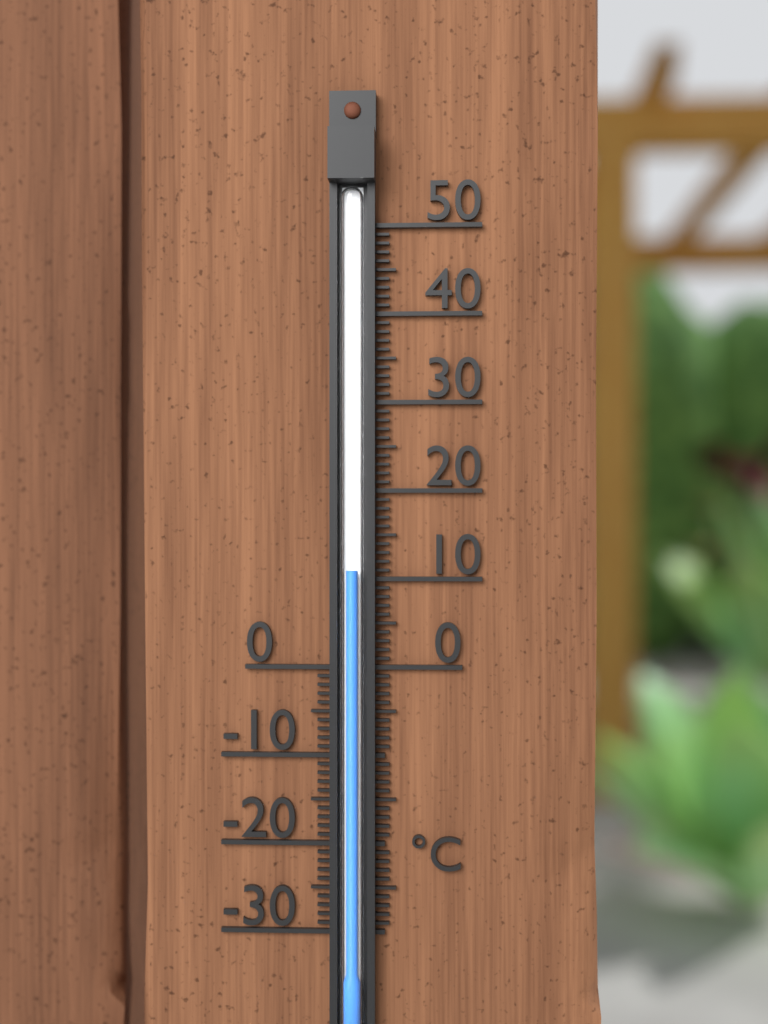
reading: 11 °C
